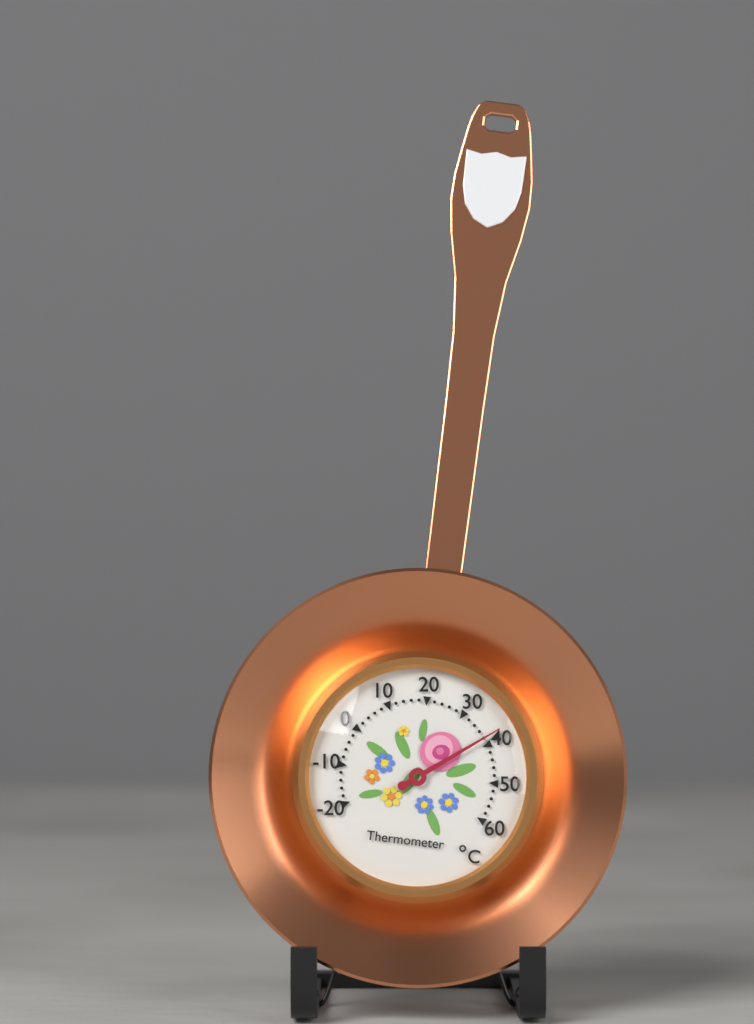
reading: 38 °C
